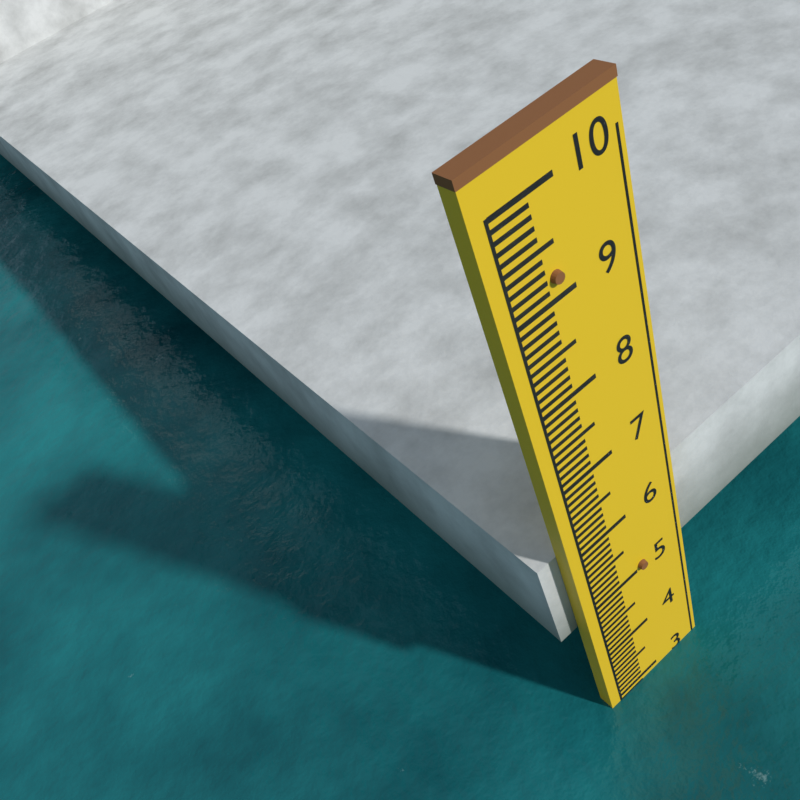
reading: 2.9 (no unit)
